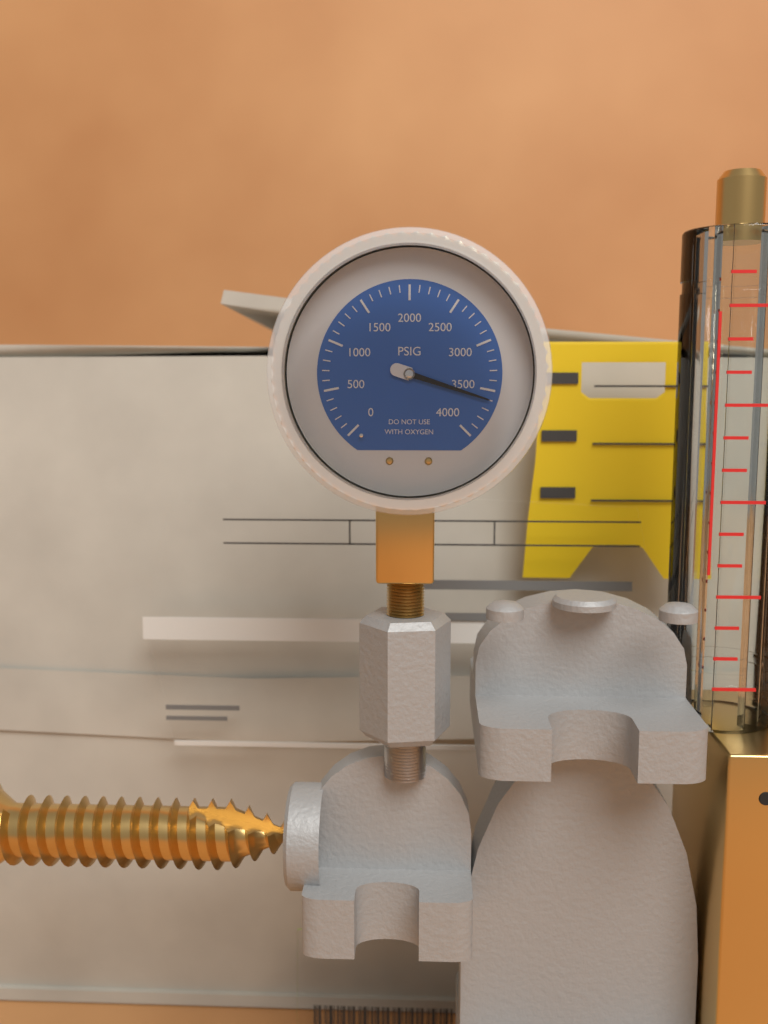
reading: 3600 psi
